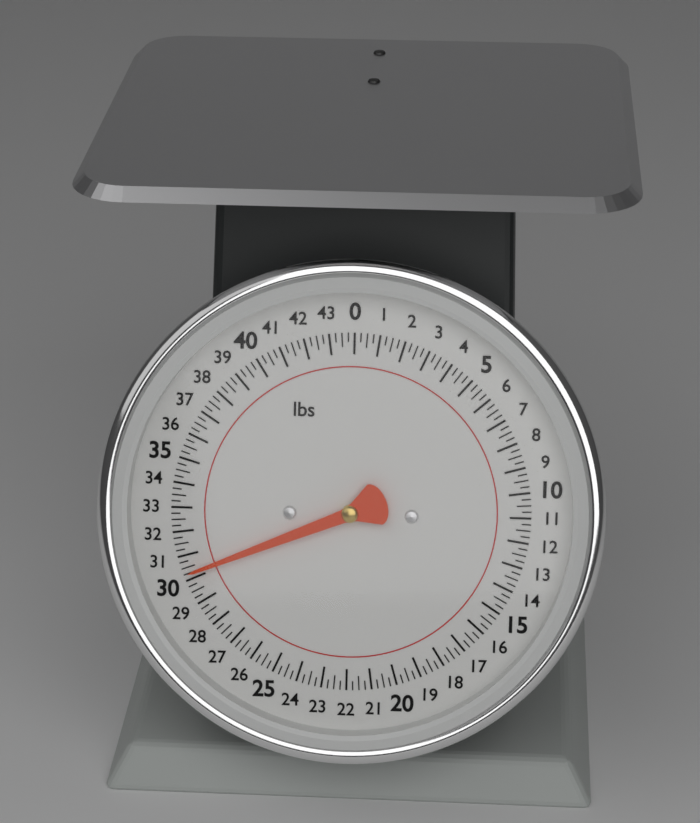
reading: 30.25 lbs
